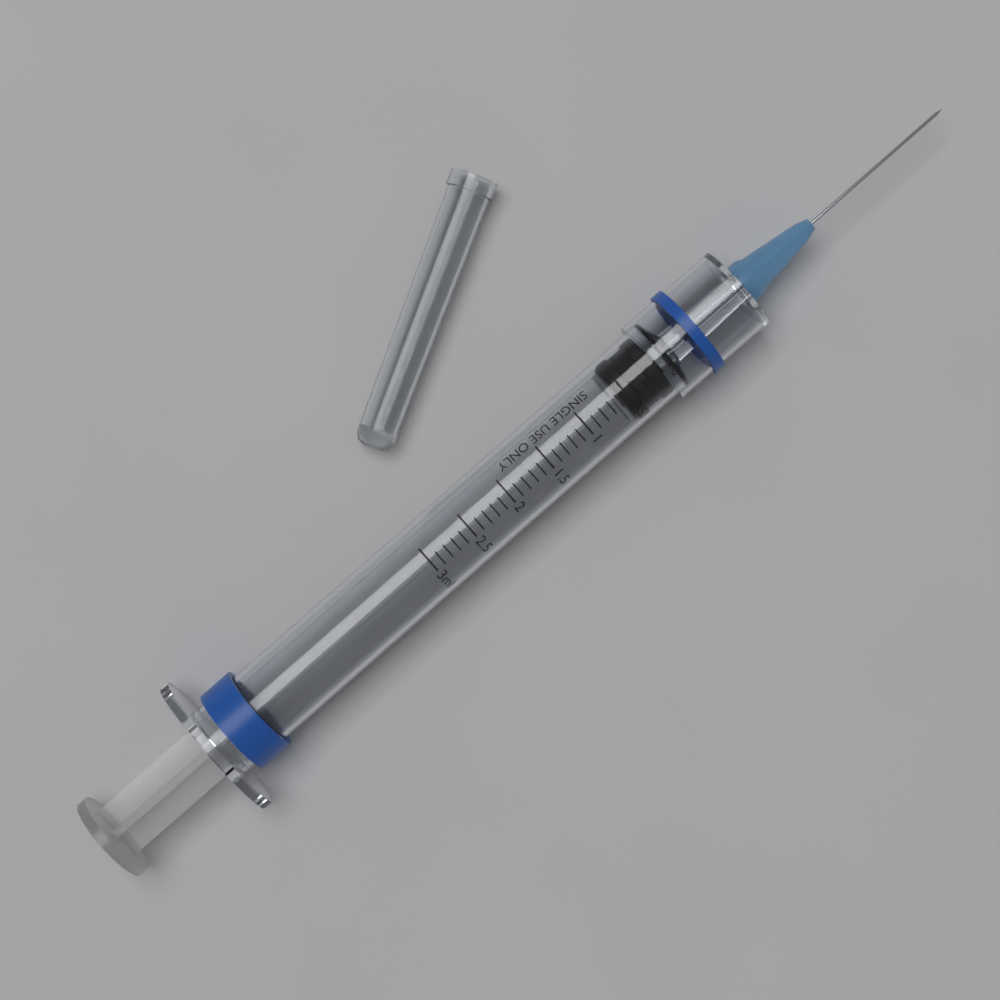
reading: 0.1 ml
